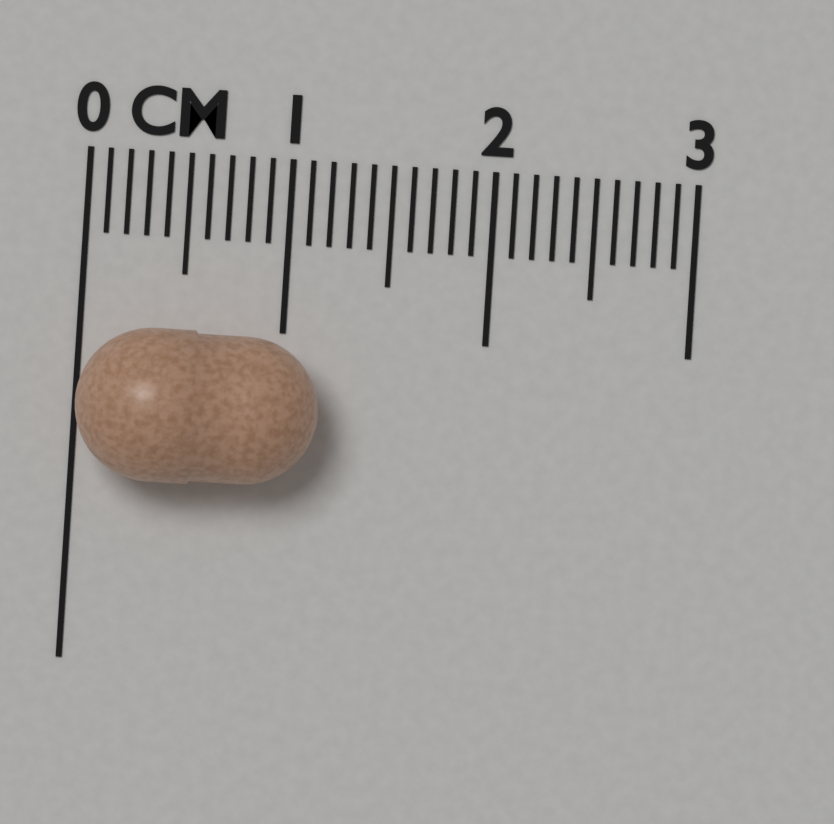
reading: 1.2 cm
